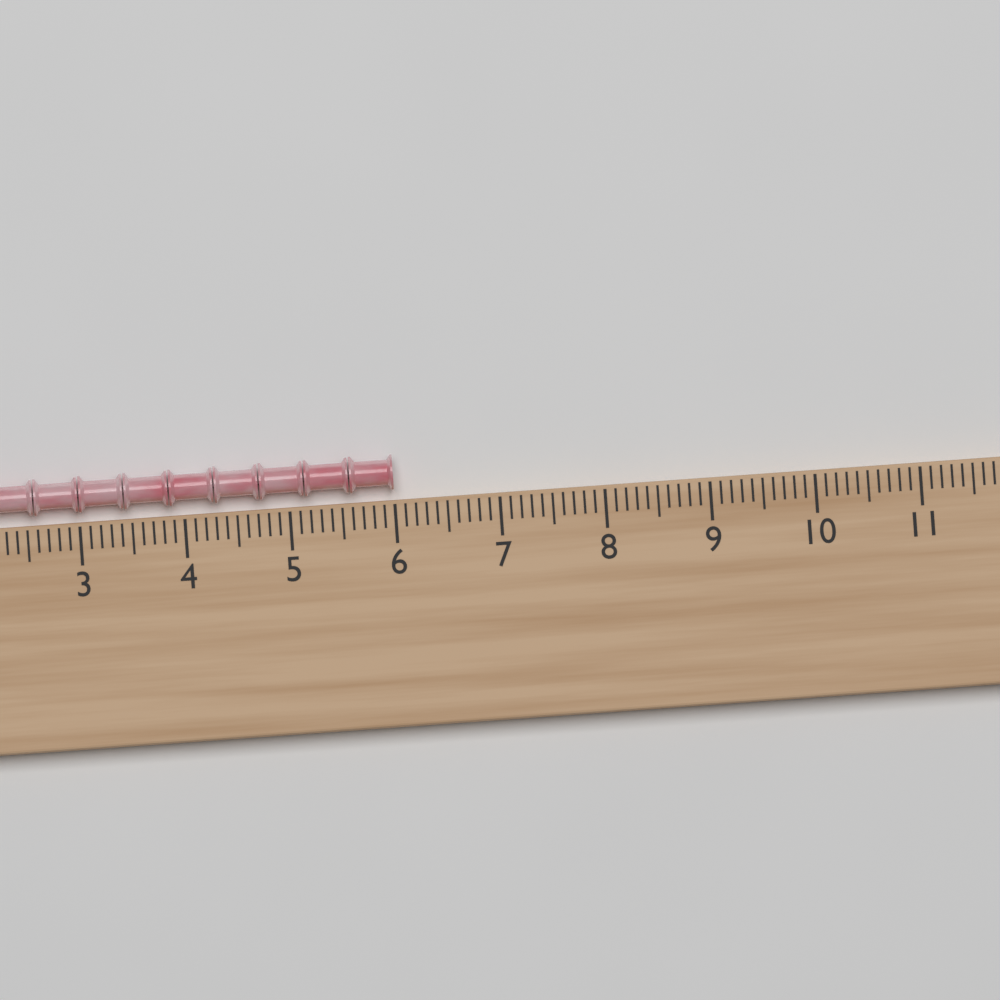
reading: 6.0 (no unit)
